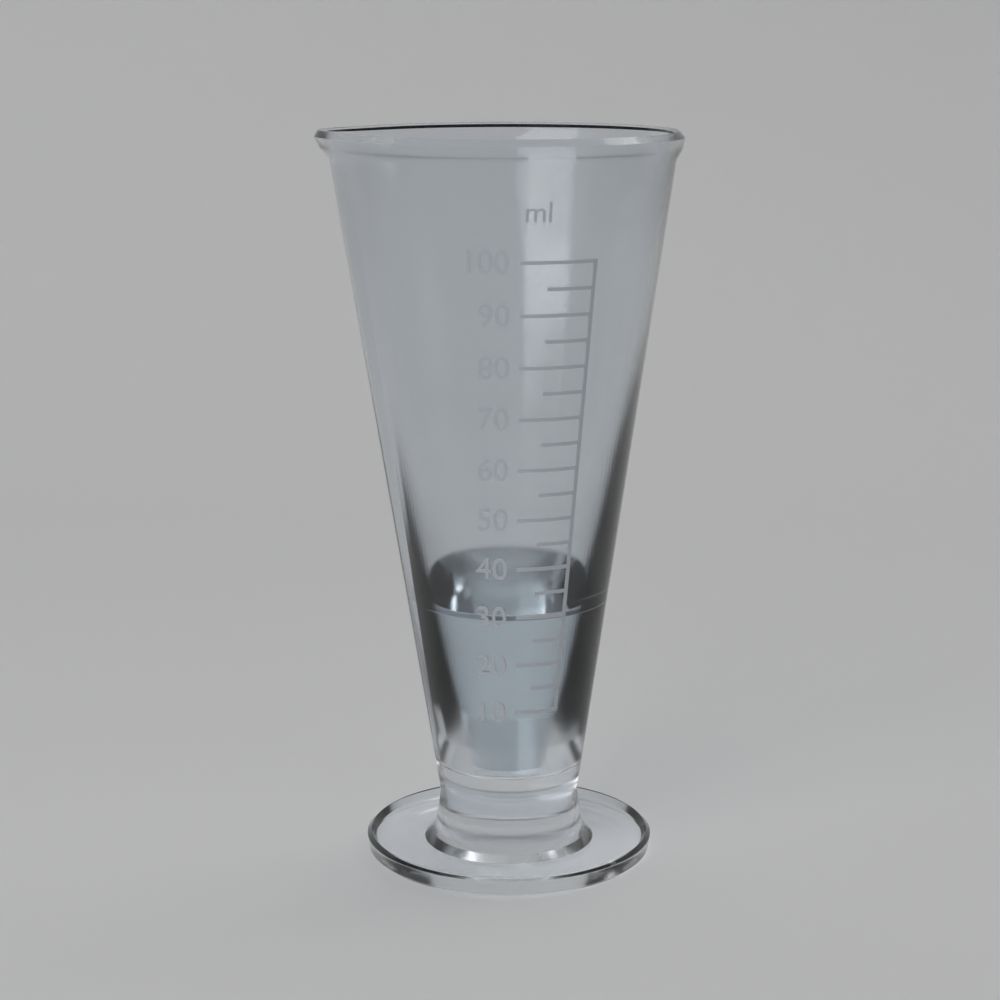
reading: 30 ml
